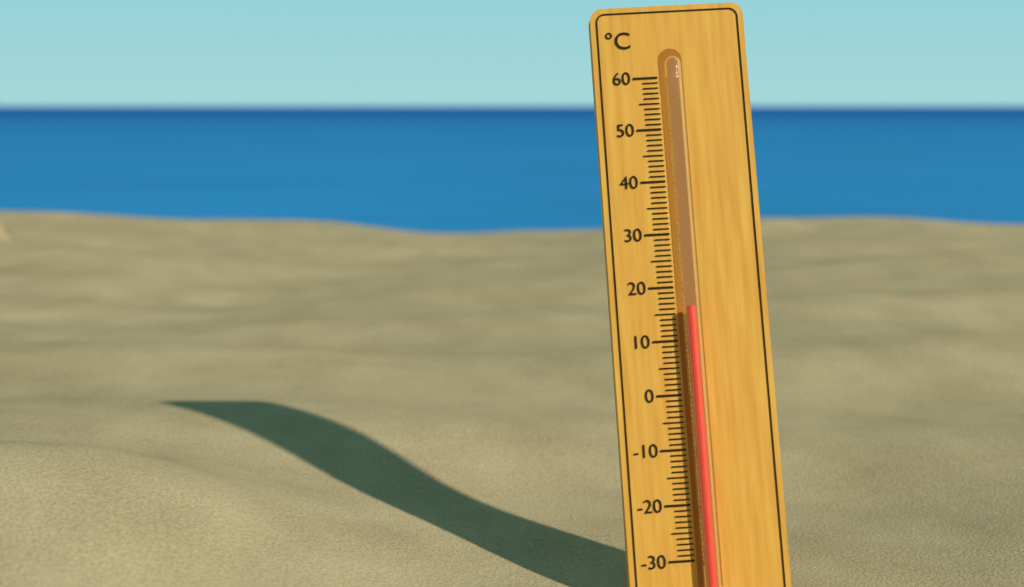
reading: 16 °C
